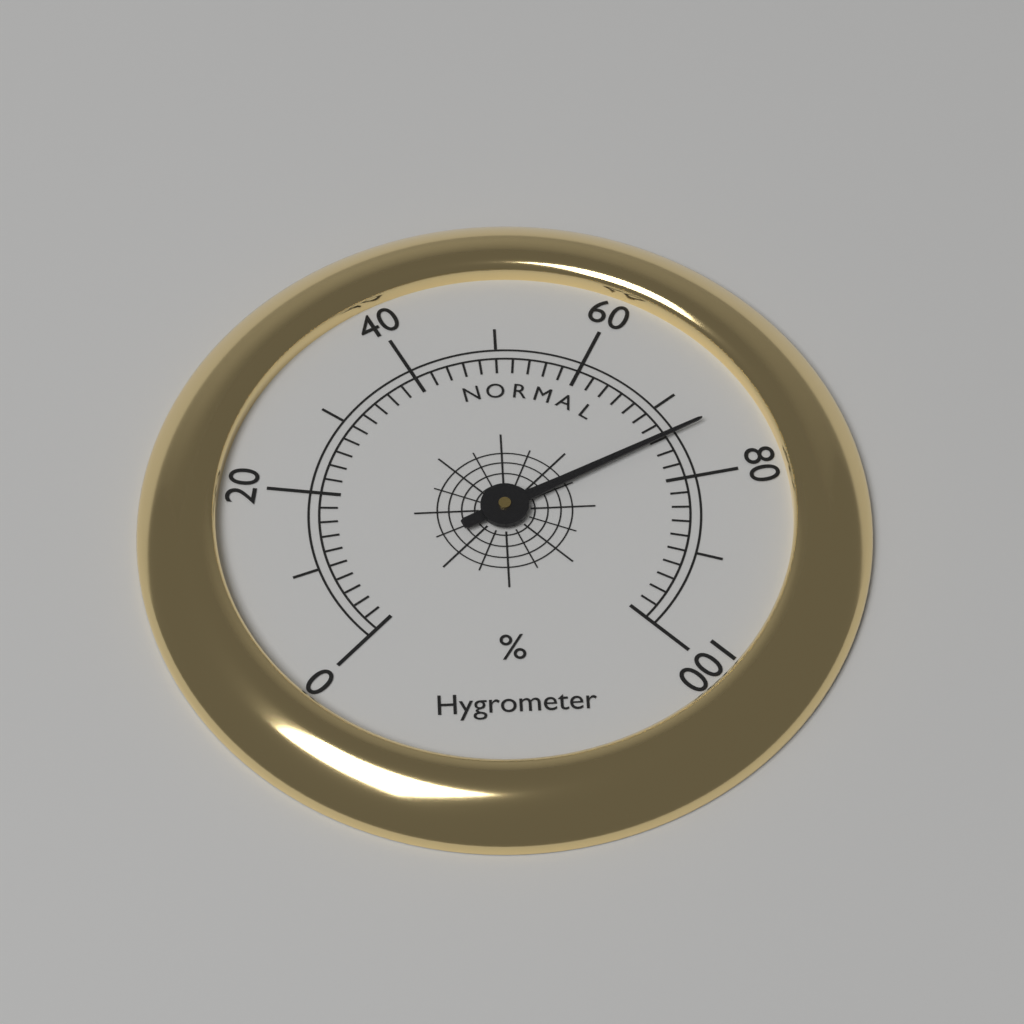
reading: 74 %
